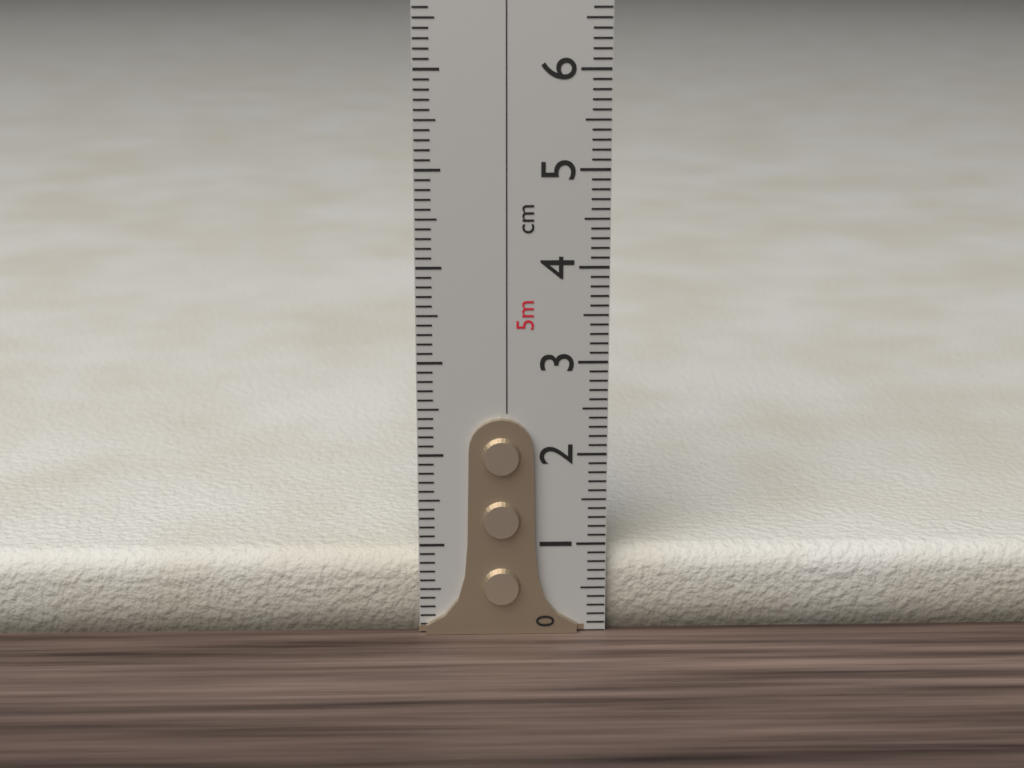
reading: 0.9 cm
